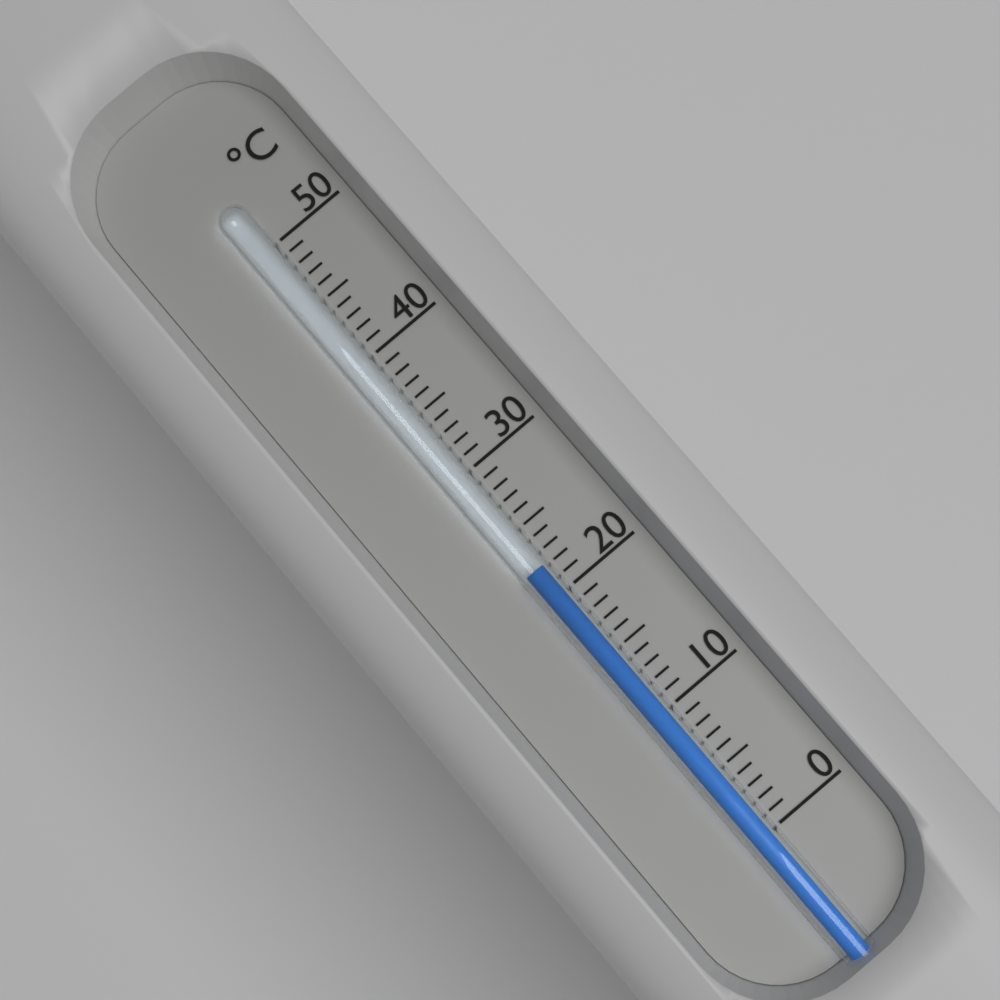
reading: 22 °C
